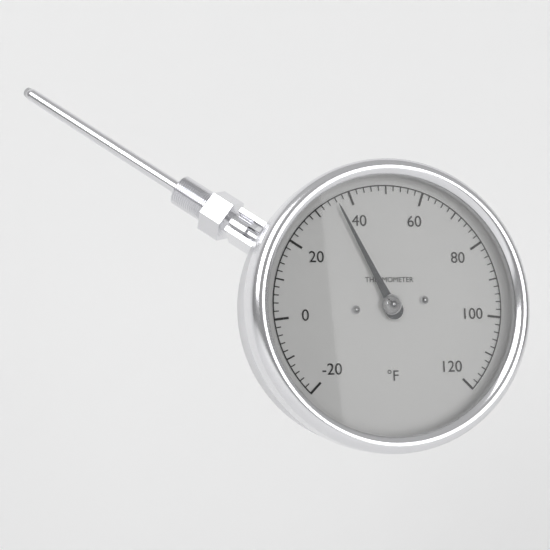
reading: 36 °F
